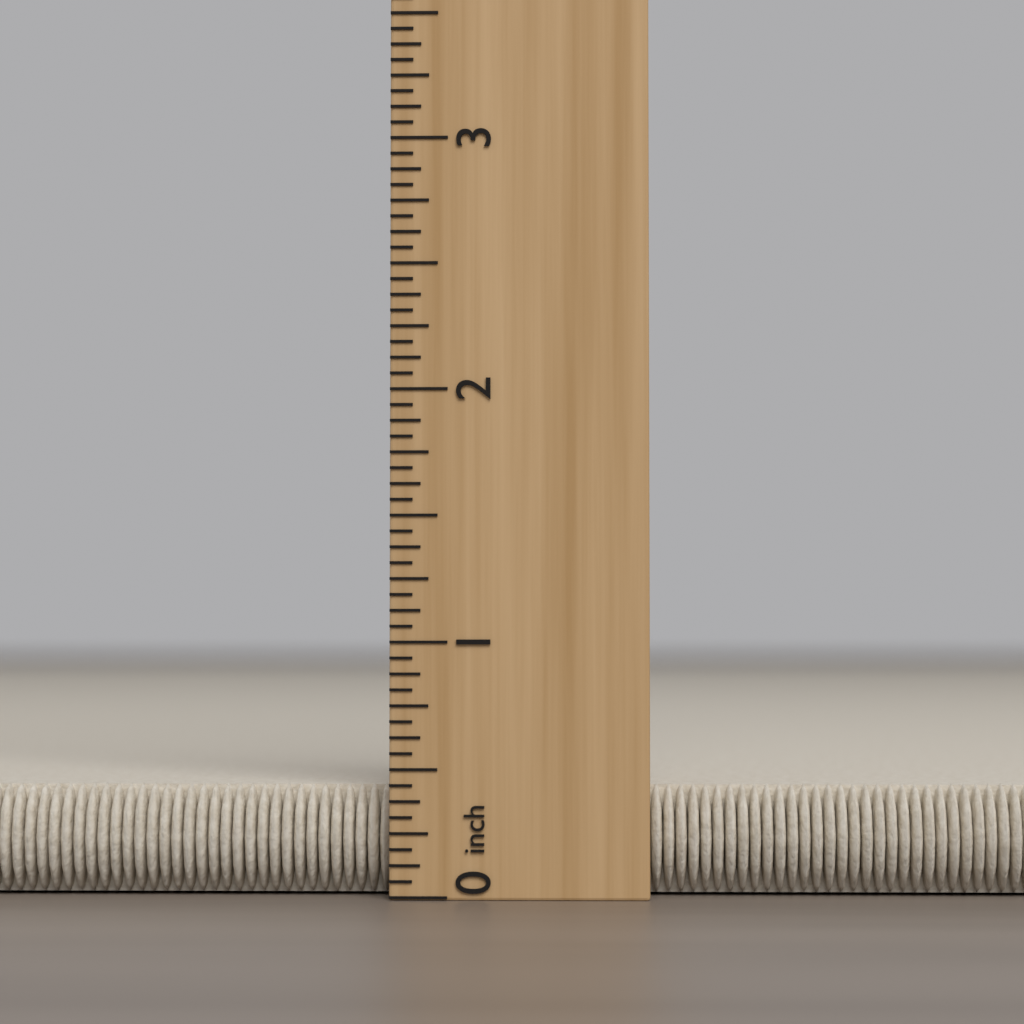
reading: 0.4375 inch
